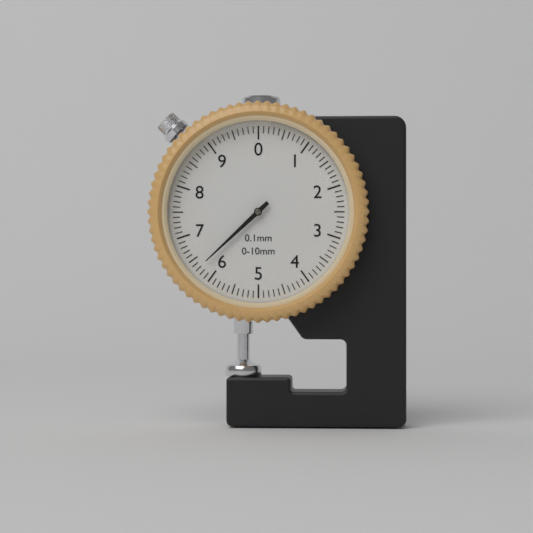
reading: 6.3 mm
